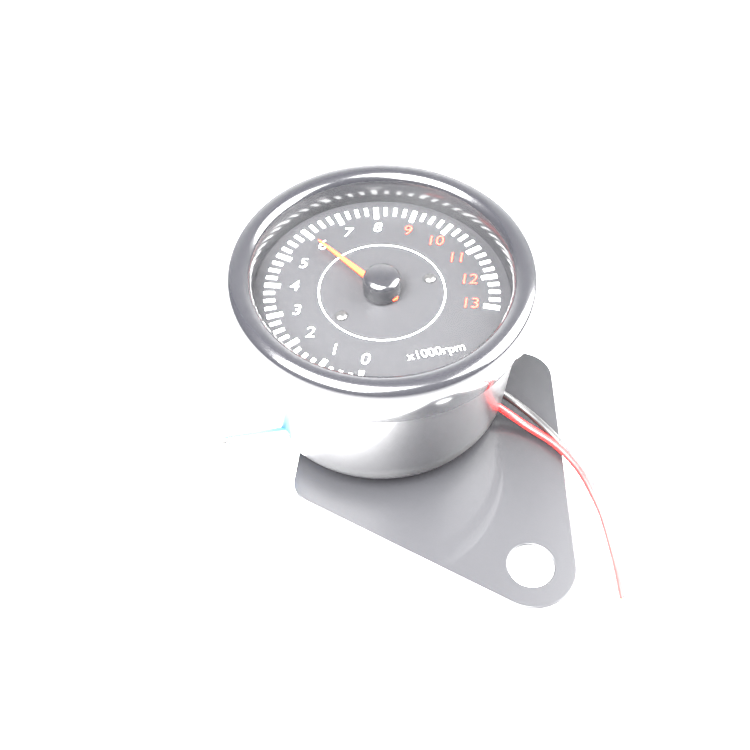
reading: 6.00 x1000 rpm
